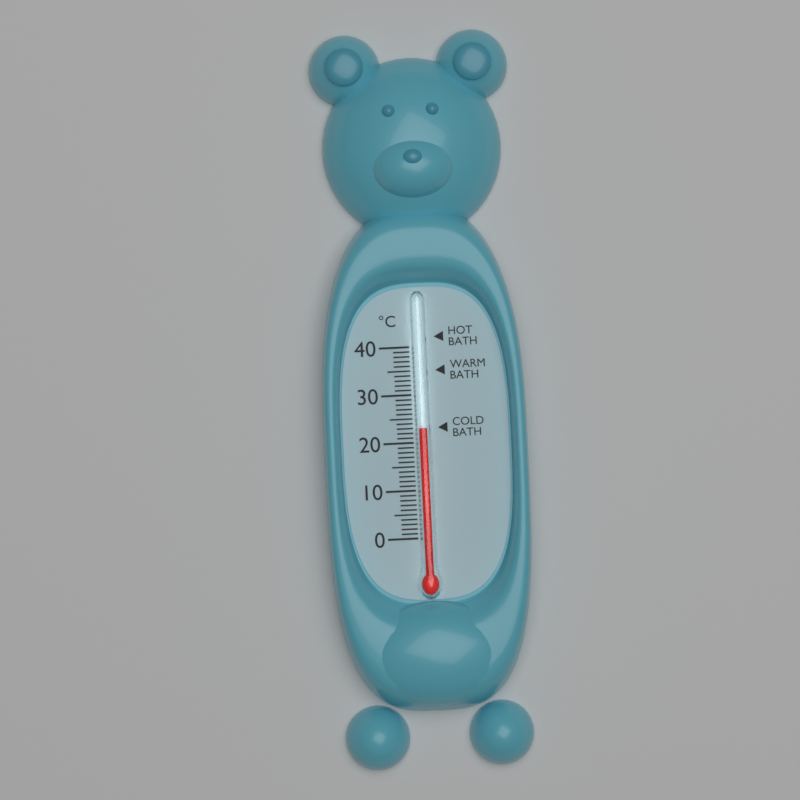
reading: 23 °C
